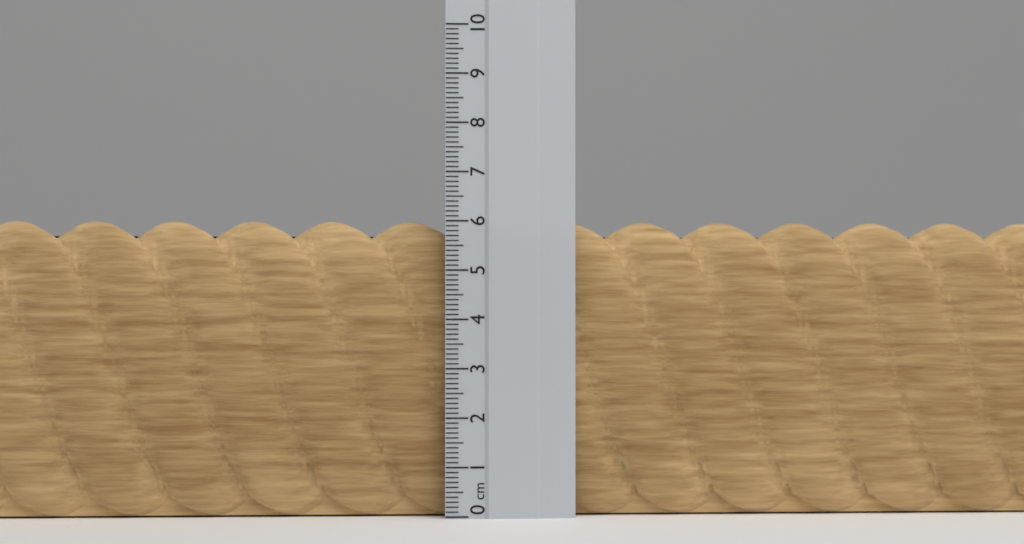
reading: 6.0 cm
